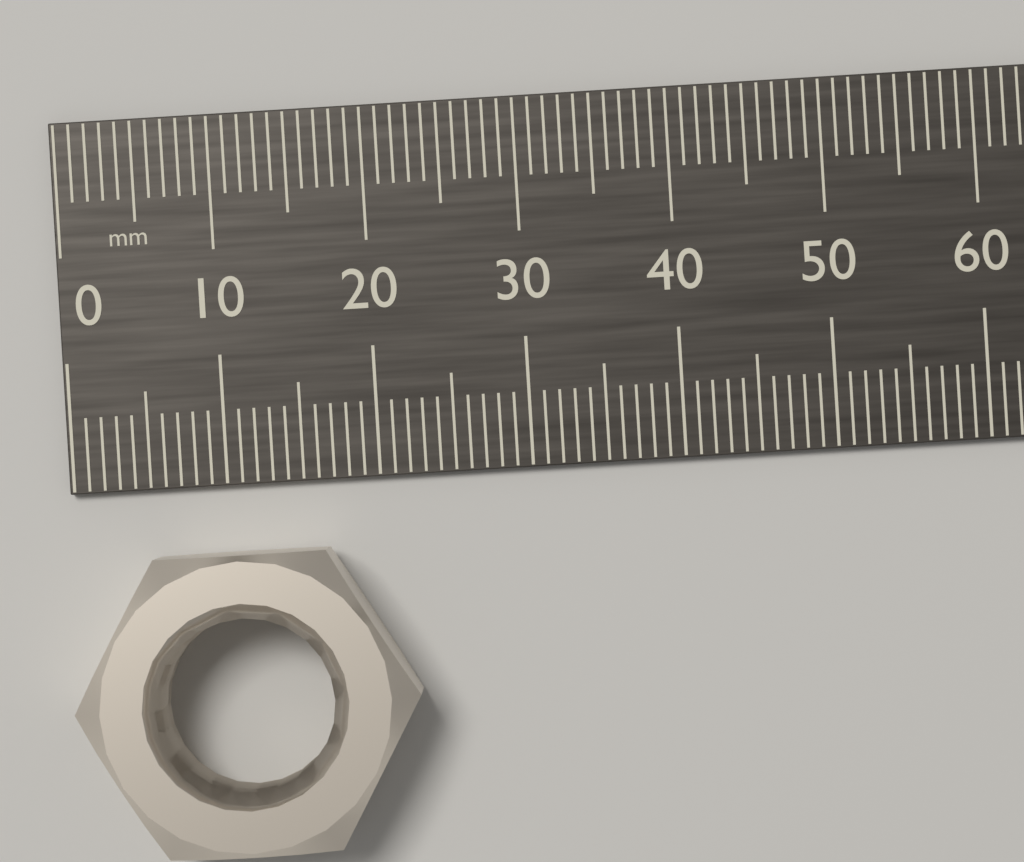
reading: 22 mm
